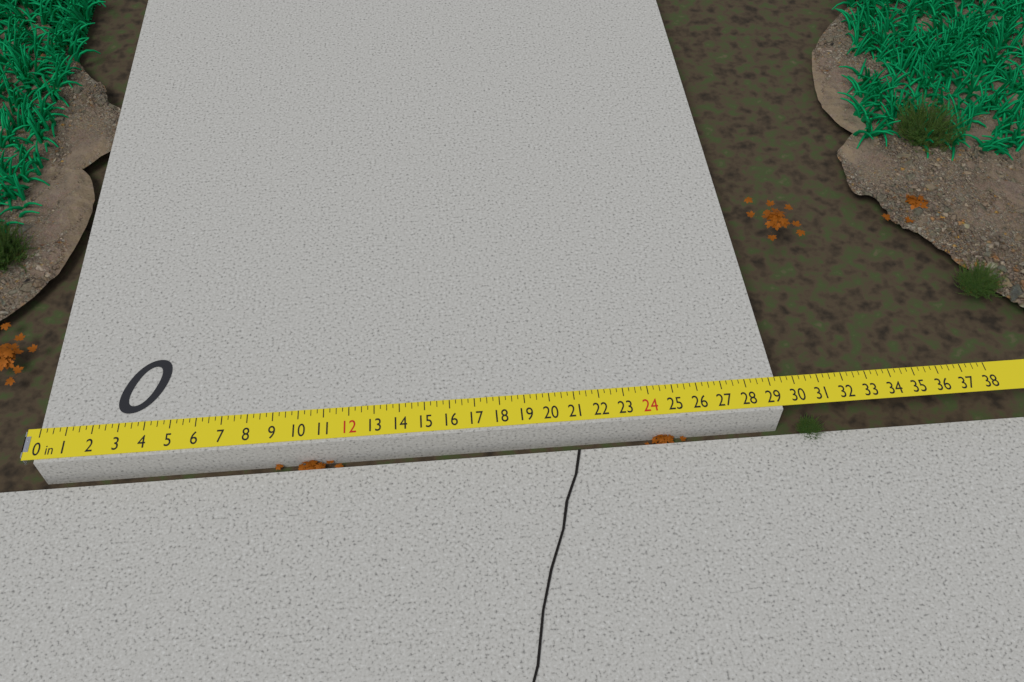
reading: 29.25 in
